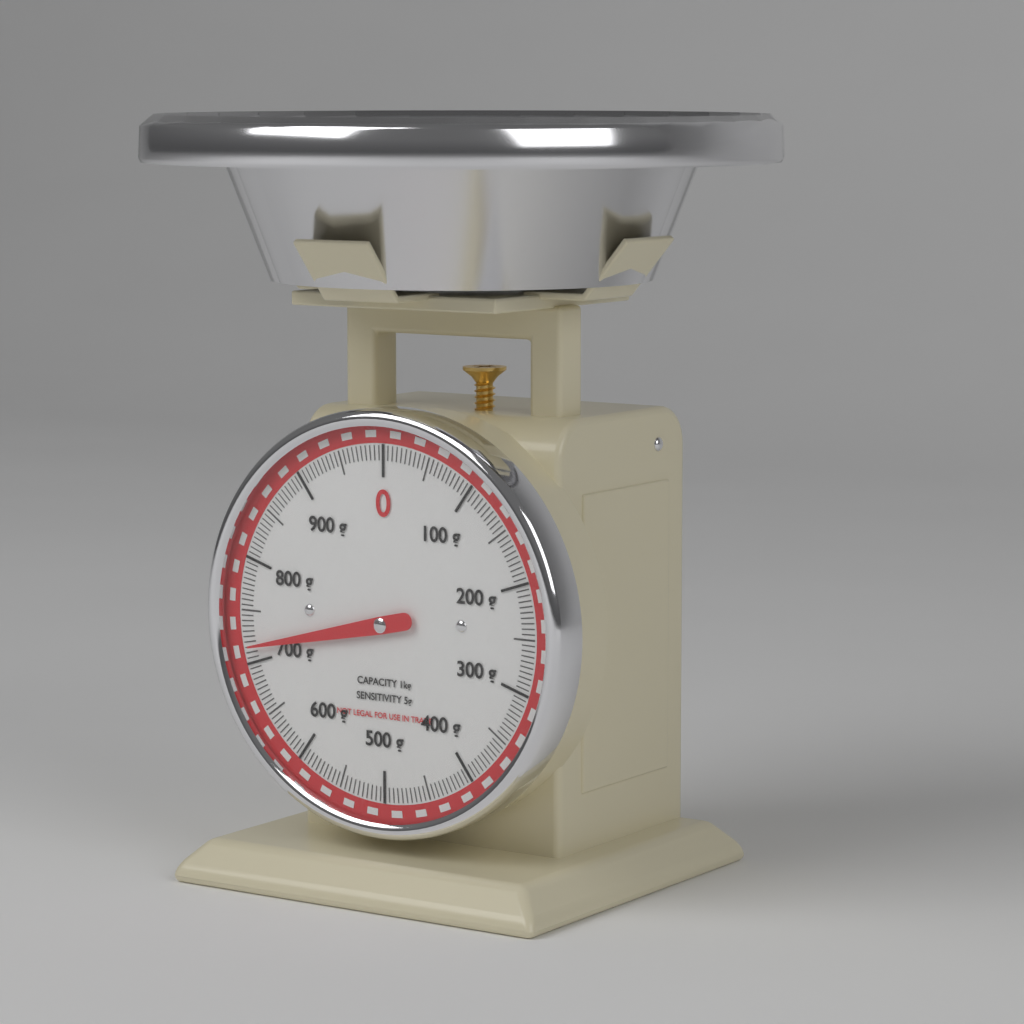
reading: 715 g
